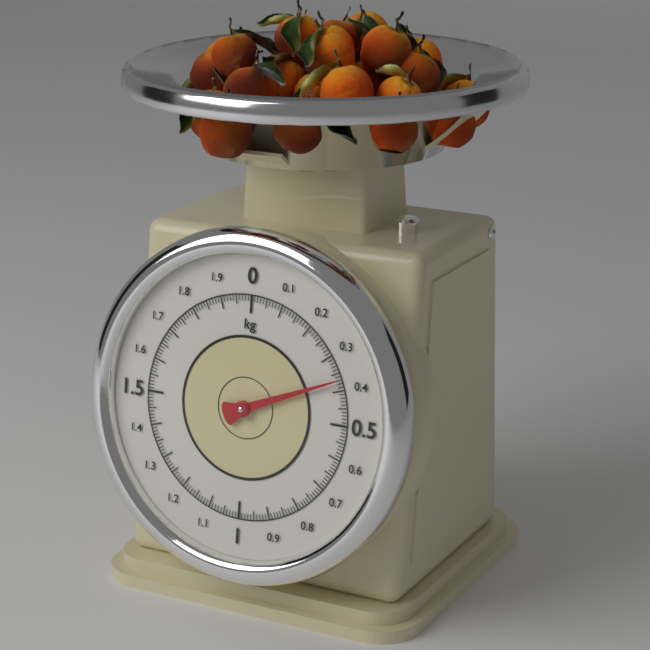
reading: 0.37 kg
